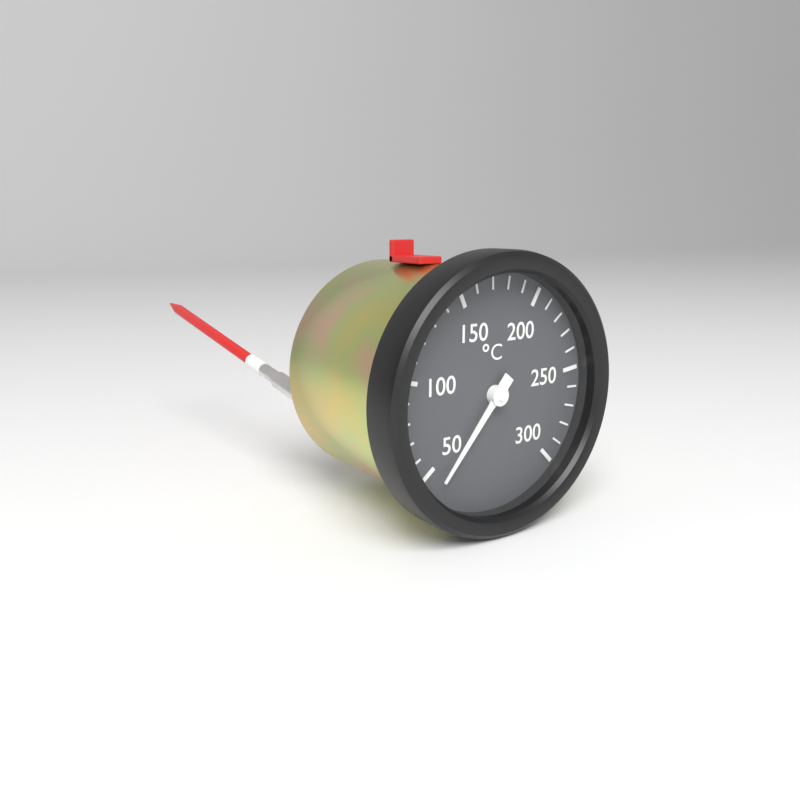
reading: 40 °C
